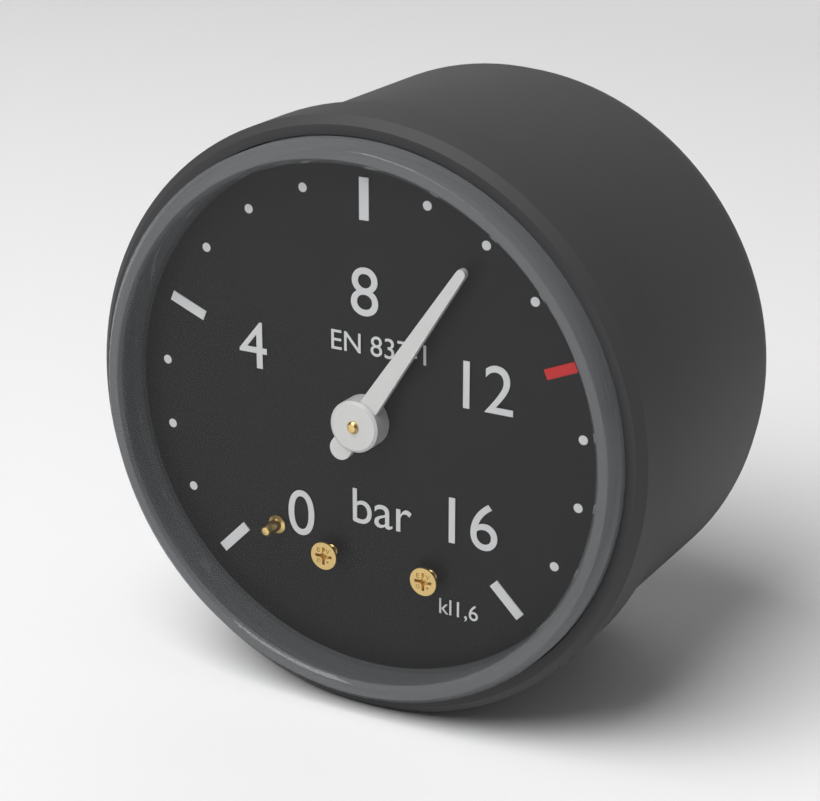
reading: 10 bar
